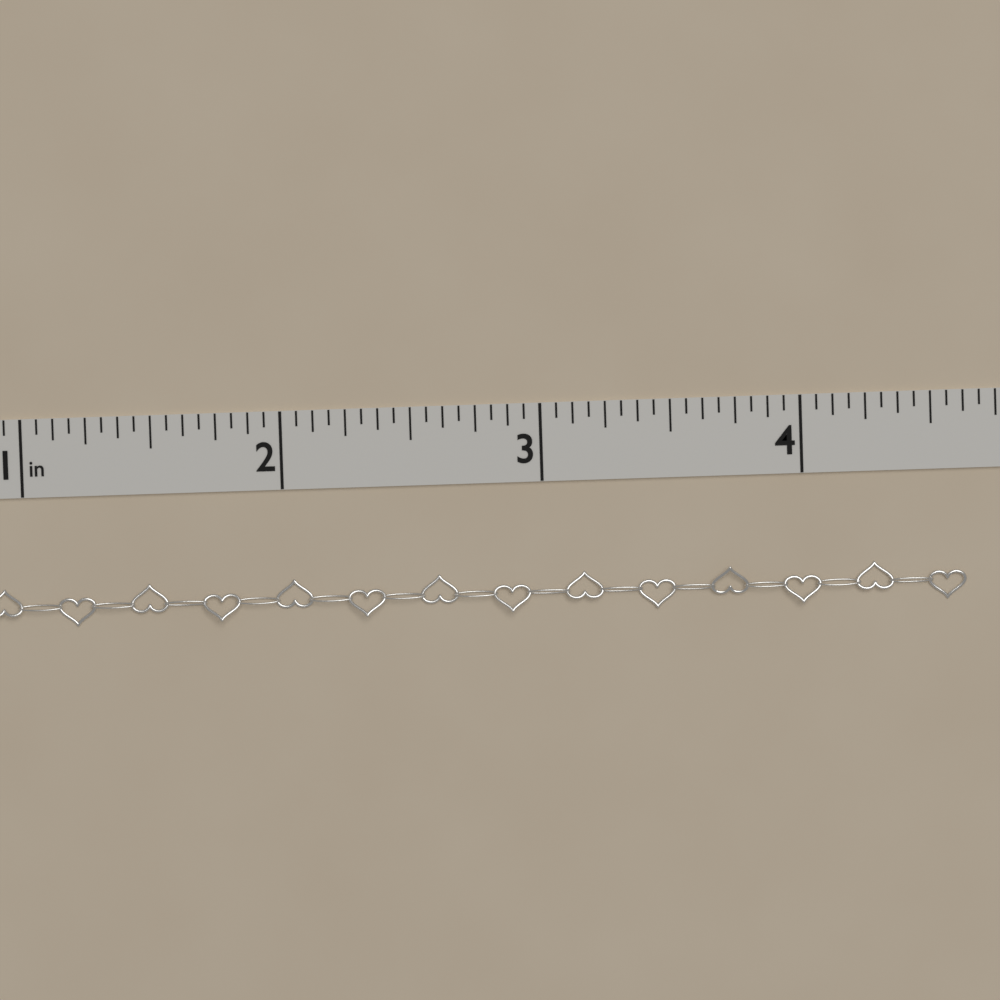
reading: 4.6250 in
